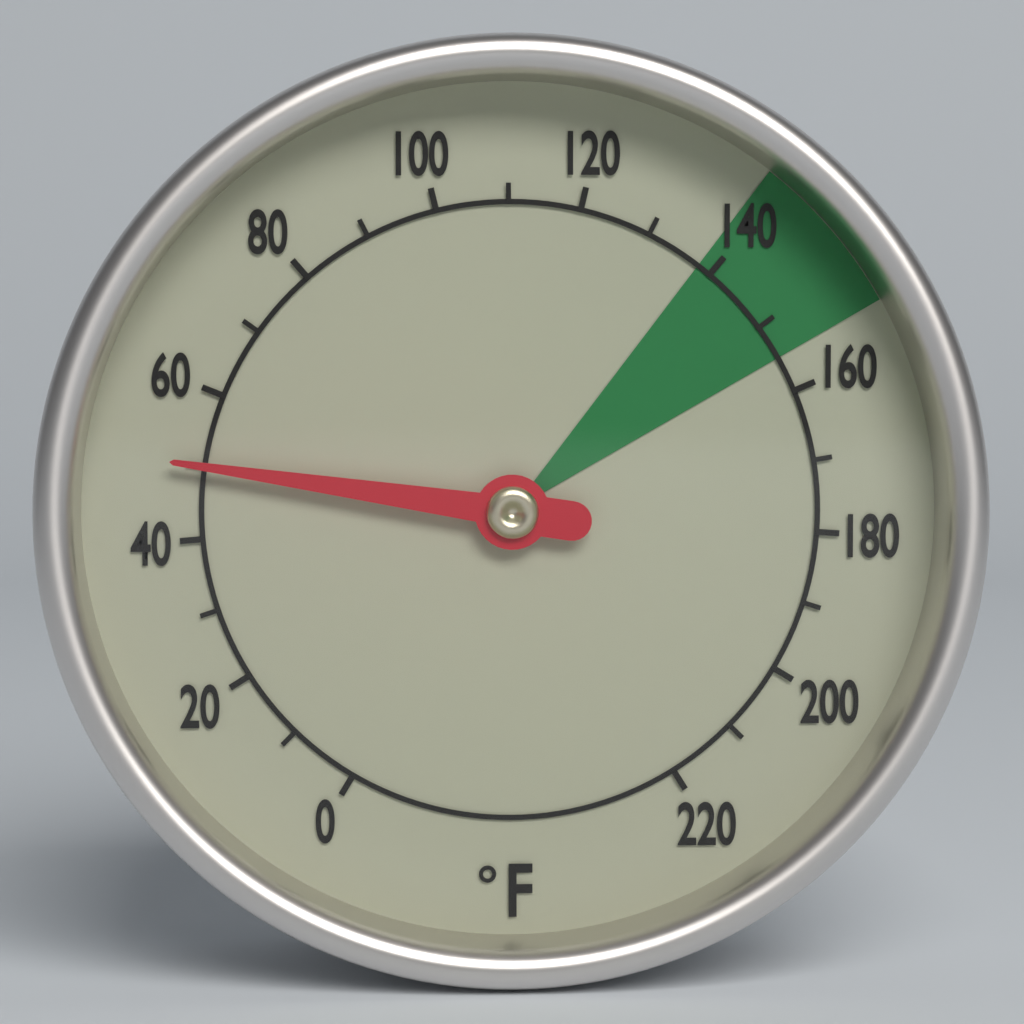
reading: 50 °F
